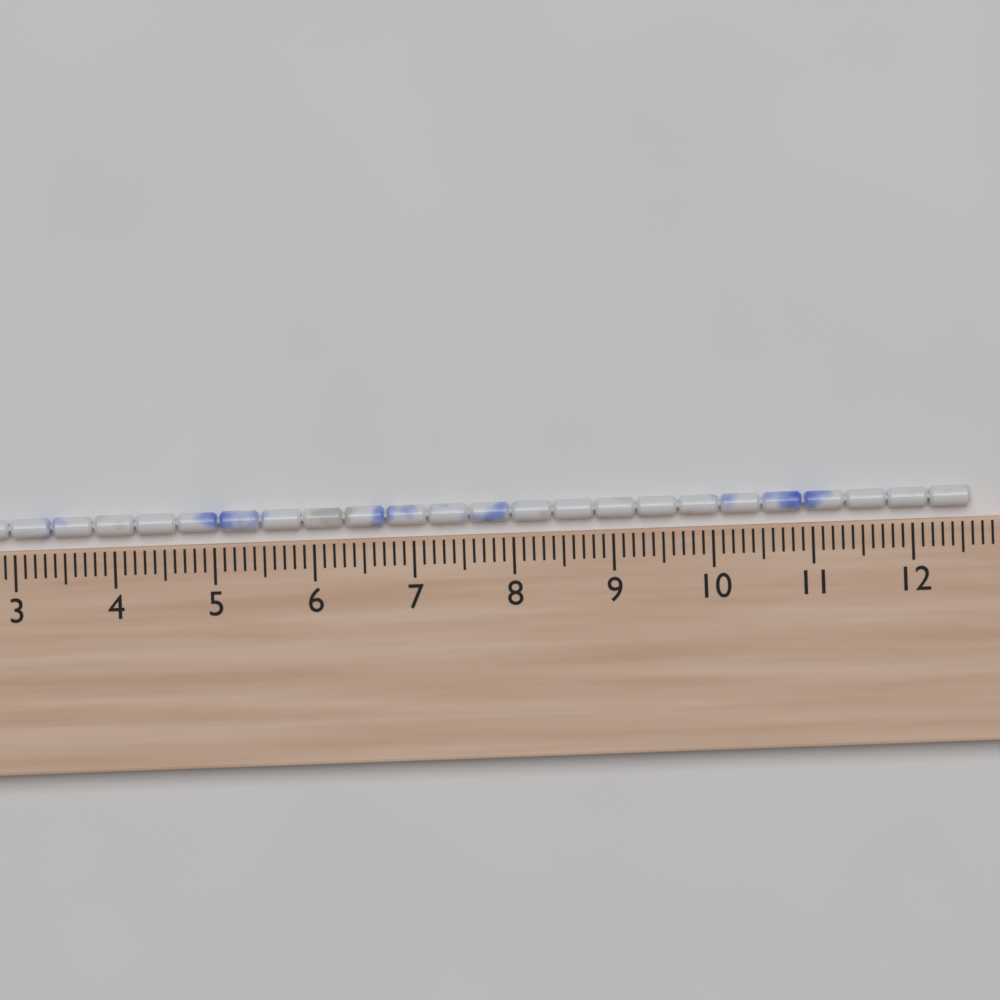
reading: 12.6 cm
